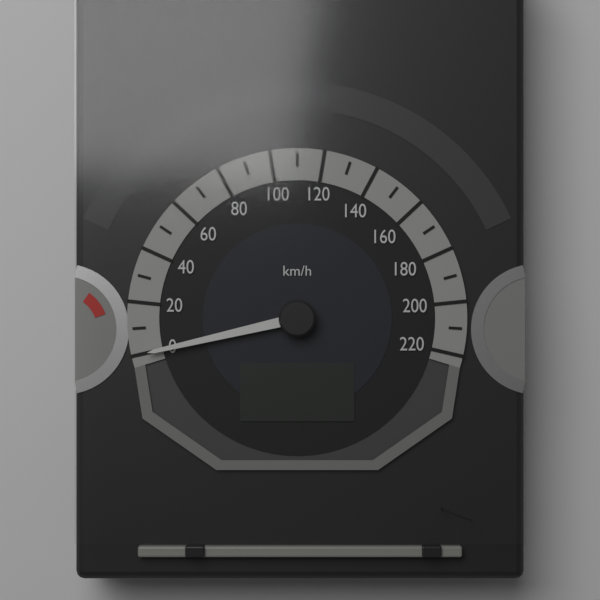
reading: 0 km/h
